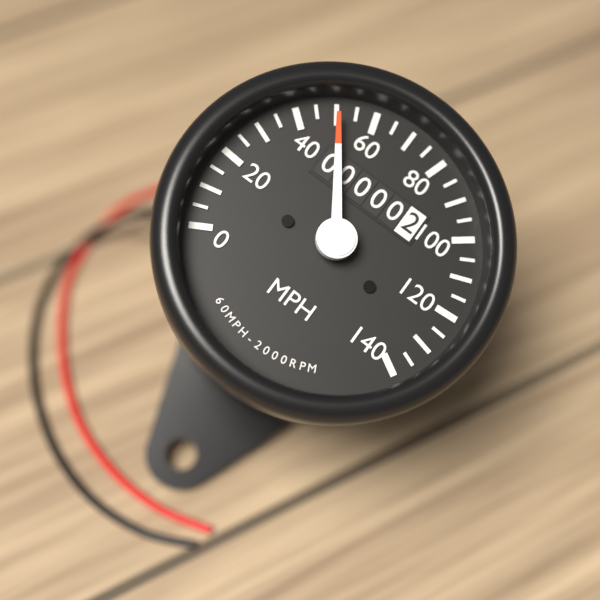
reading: 50 MPH
